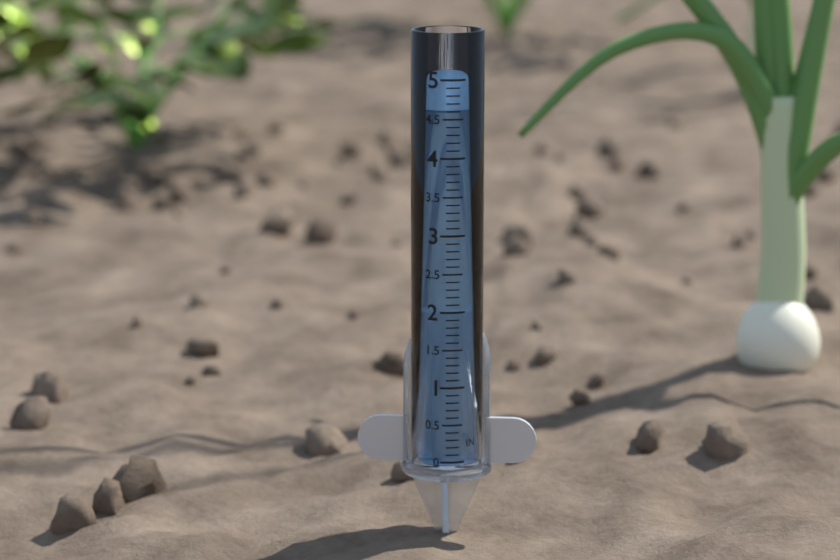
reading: 4.6 in
